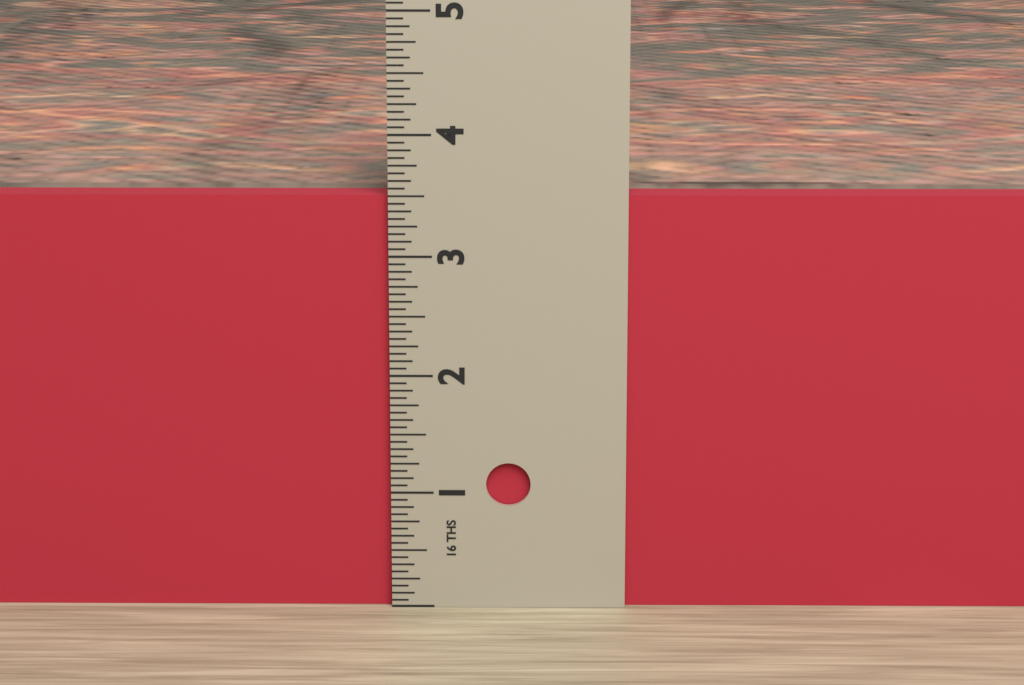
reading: 3.5000 in
